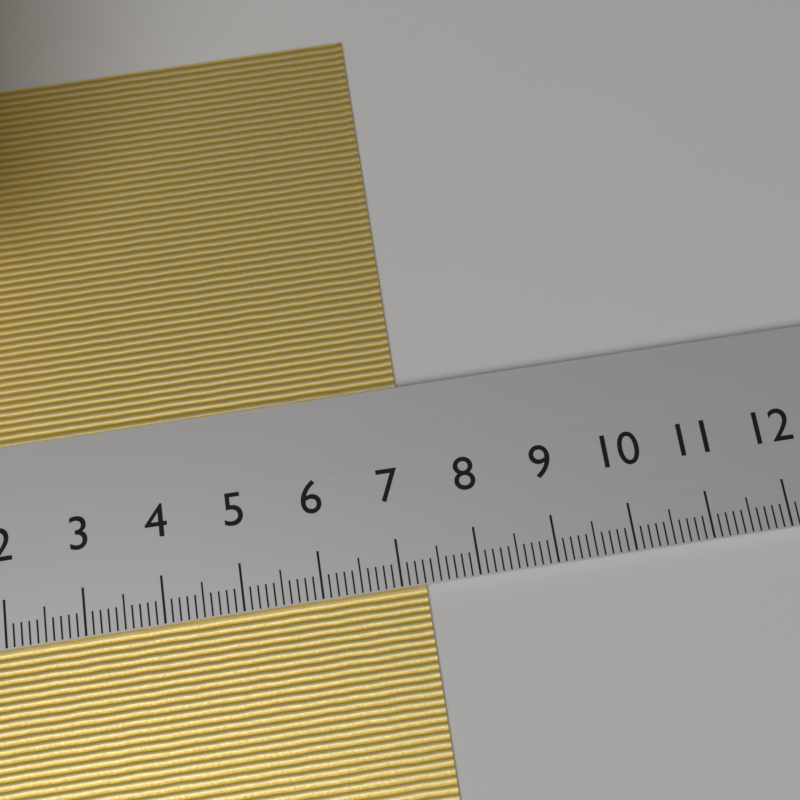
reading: 7.3 cm
